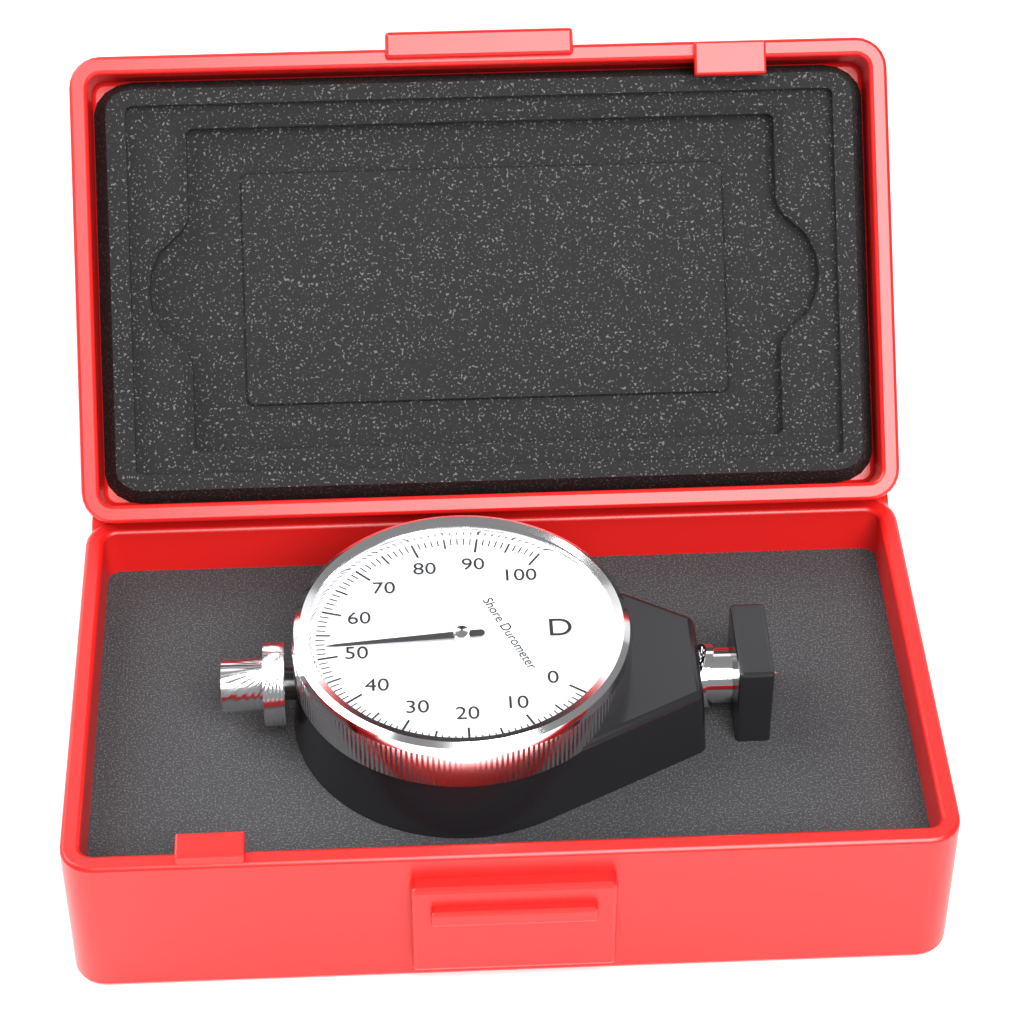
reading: 52 Shore D
